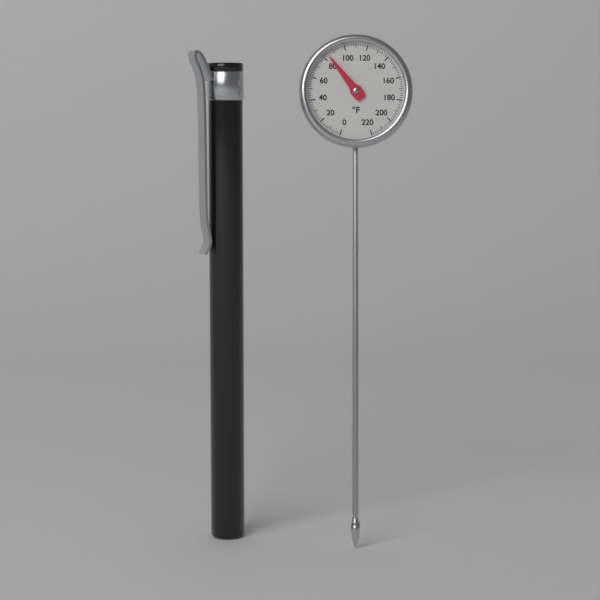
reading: 84 °F
